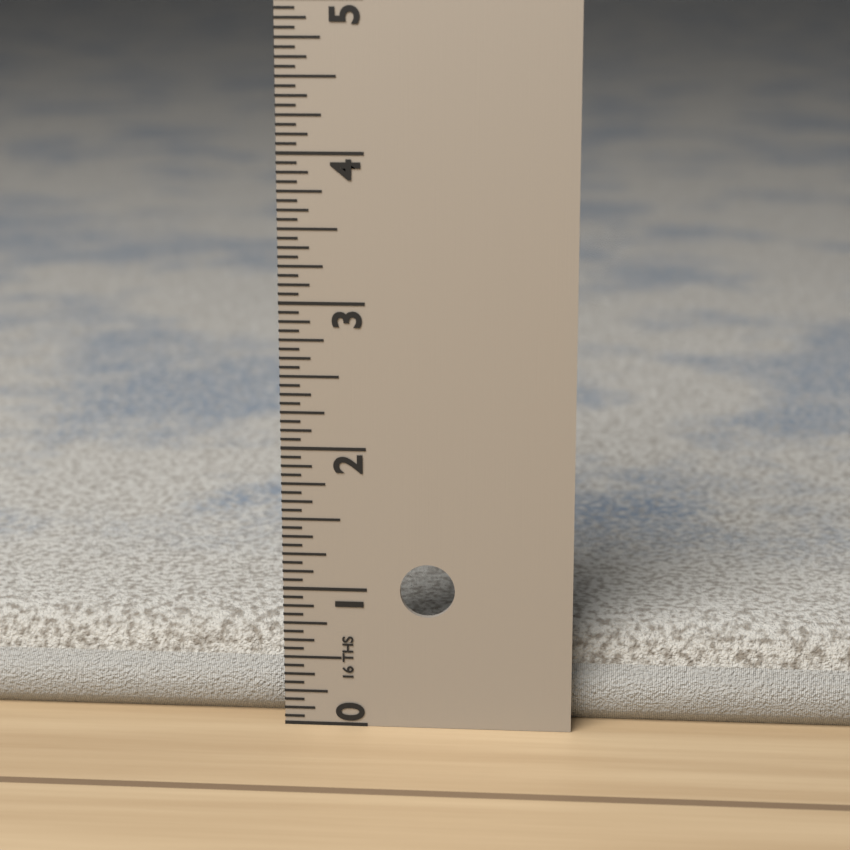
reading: 0.6875 in
